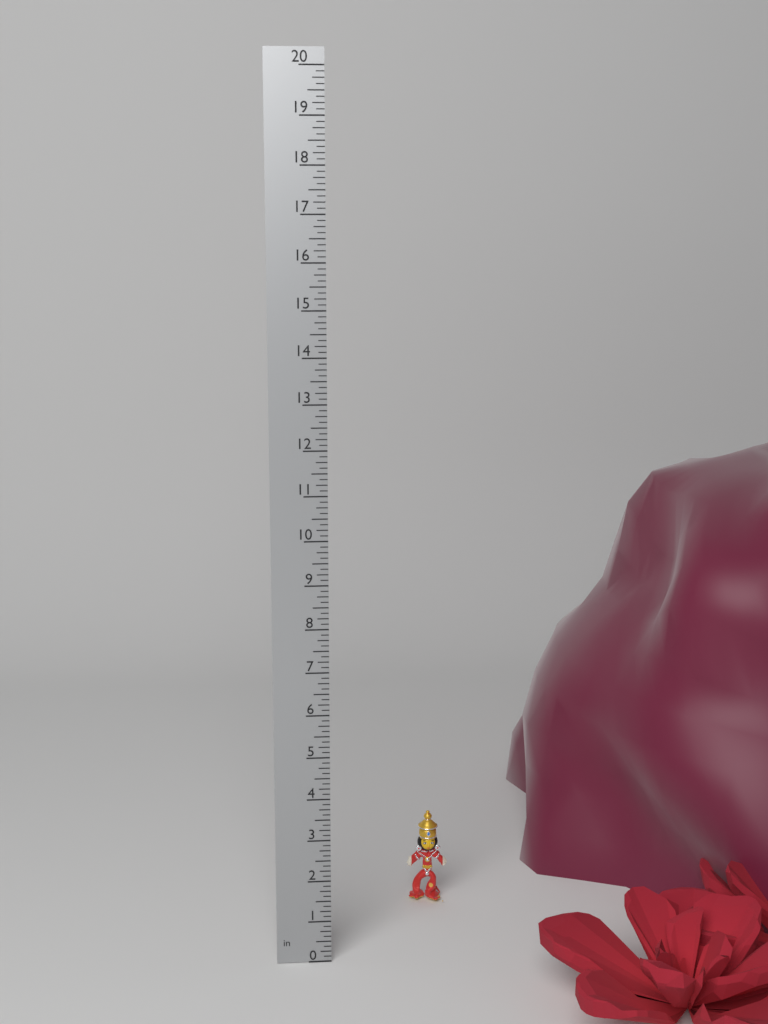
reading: 2.375 in
